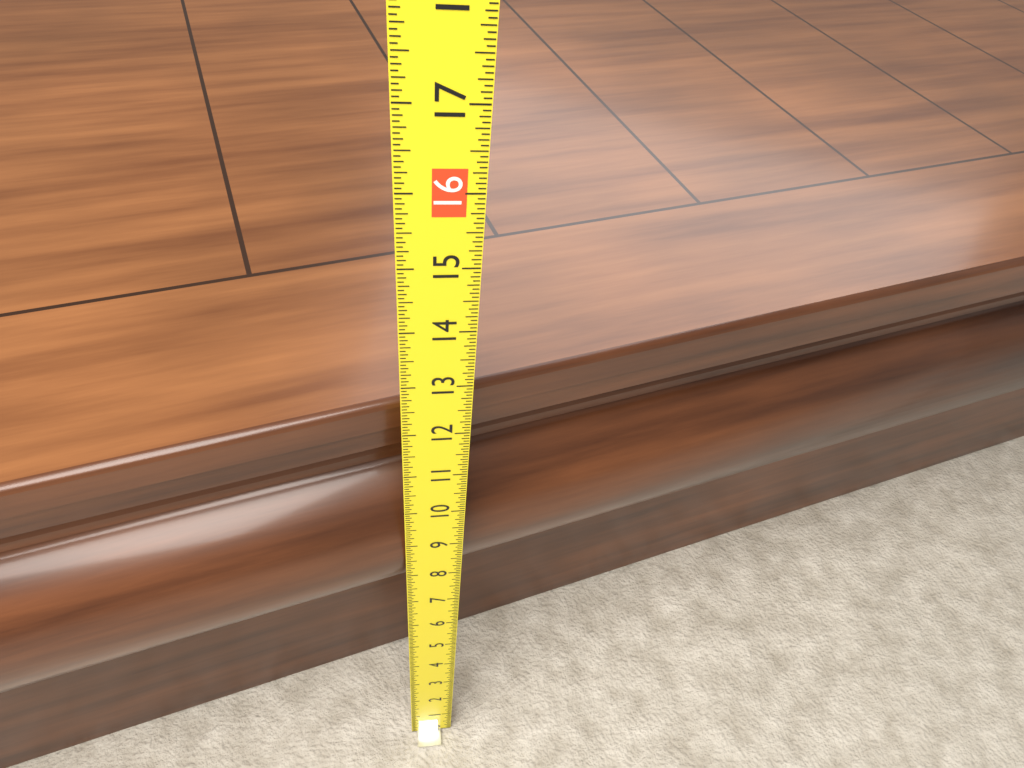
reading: 12.1875 (no unit)
